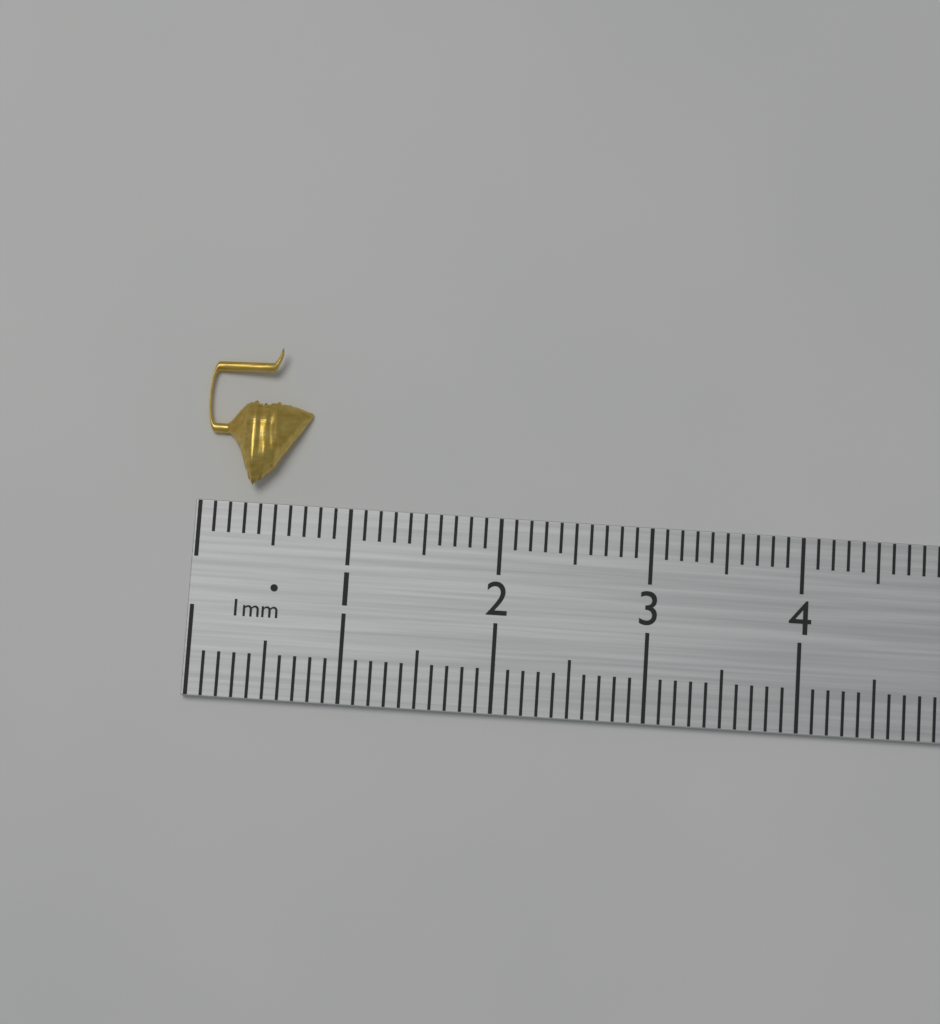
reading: 0.7 cm
